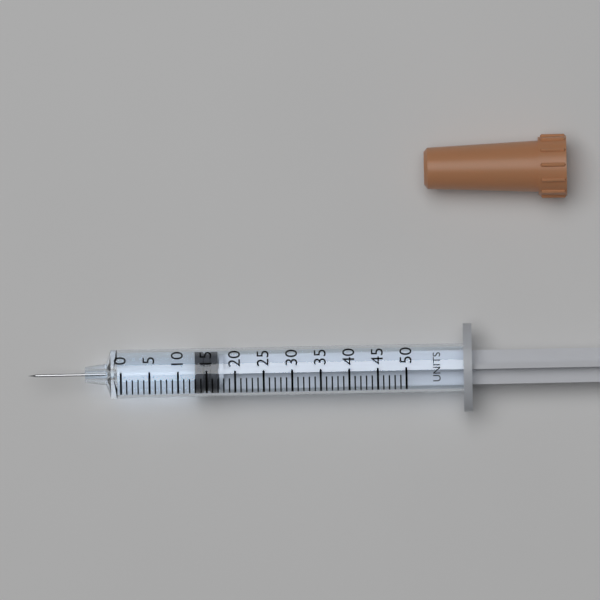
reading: 13 units
